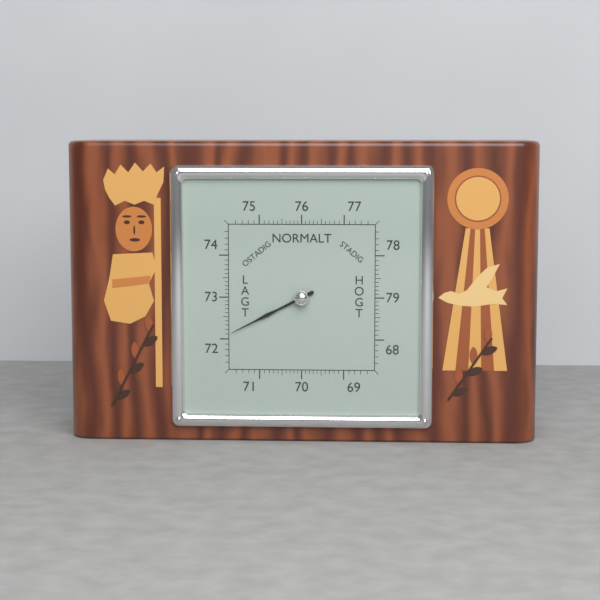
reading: 72.1 (no unit)
